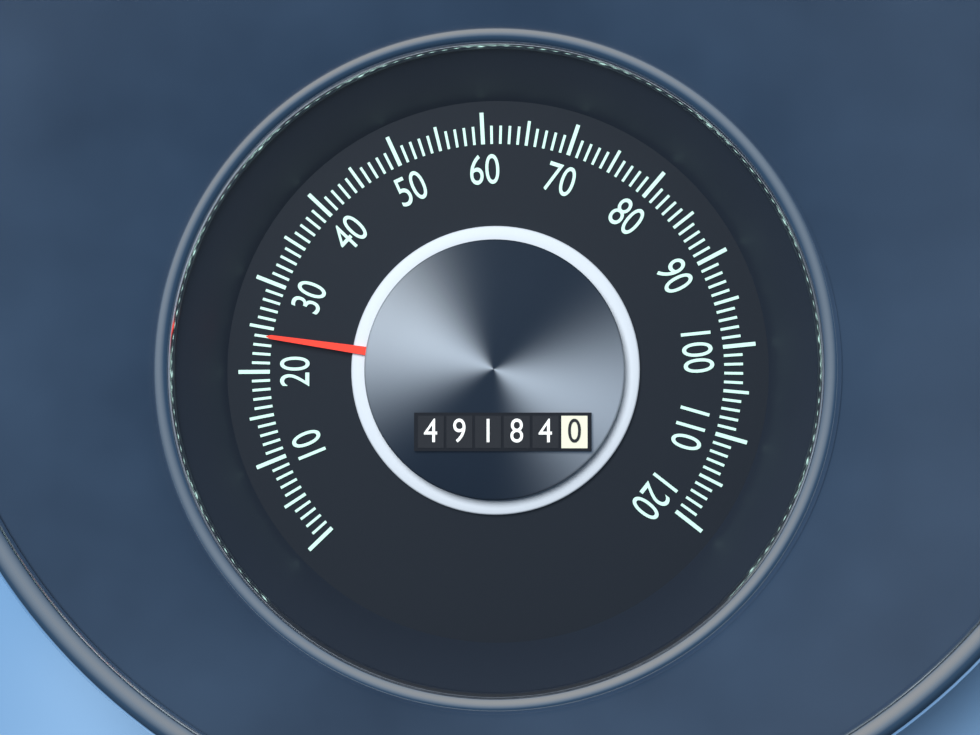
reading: 24 (no unit)
